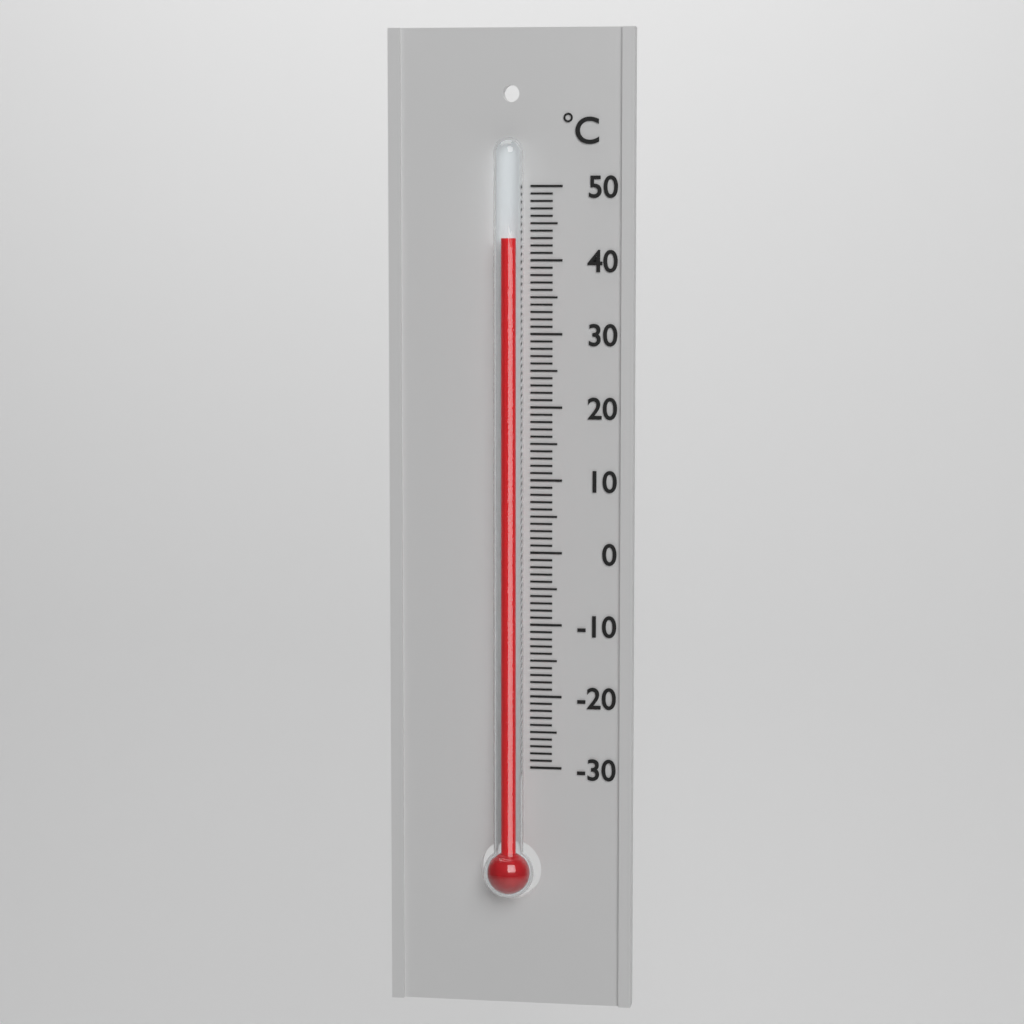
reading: 43 °C
